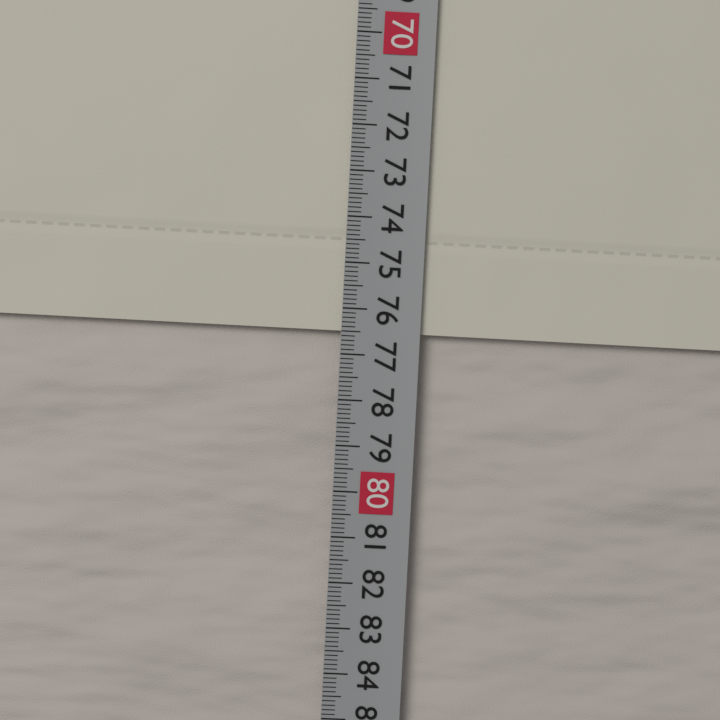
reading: 76.5 cm
